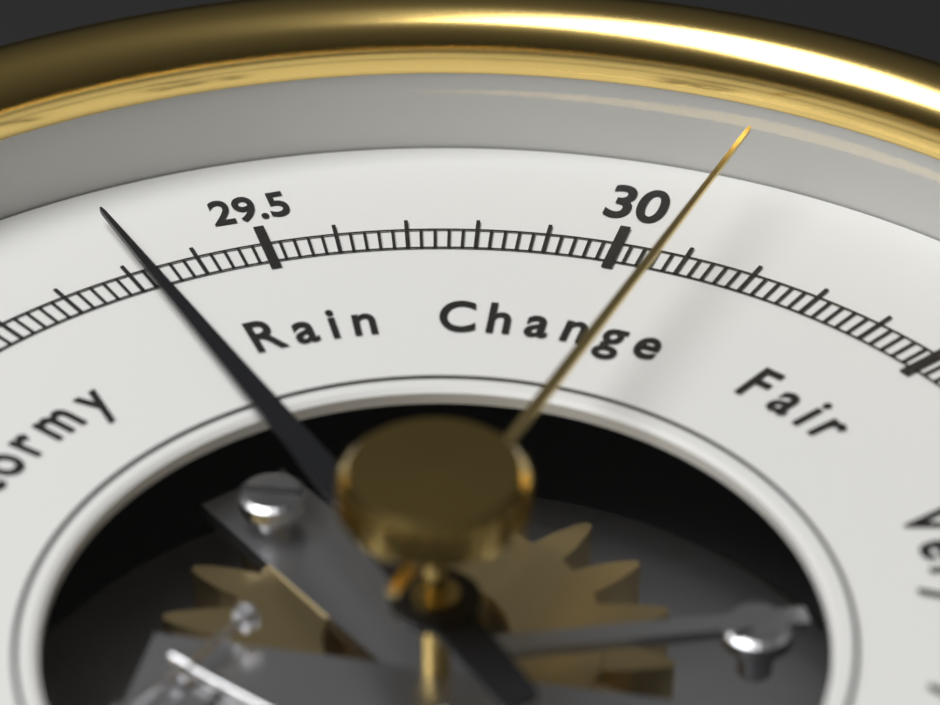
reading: 29.32 inHg
